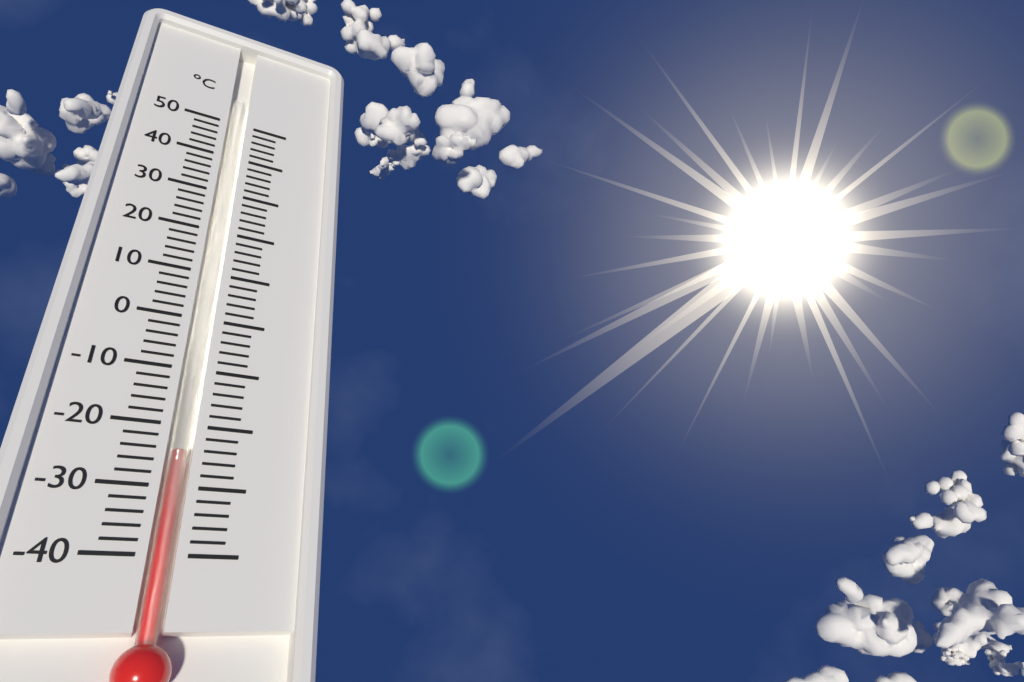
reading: -24 °C
